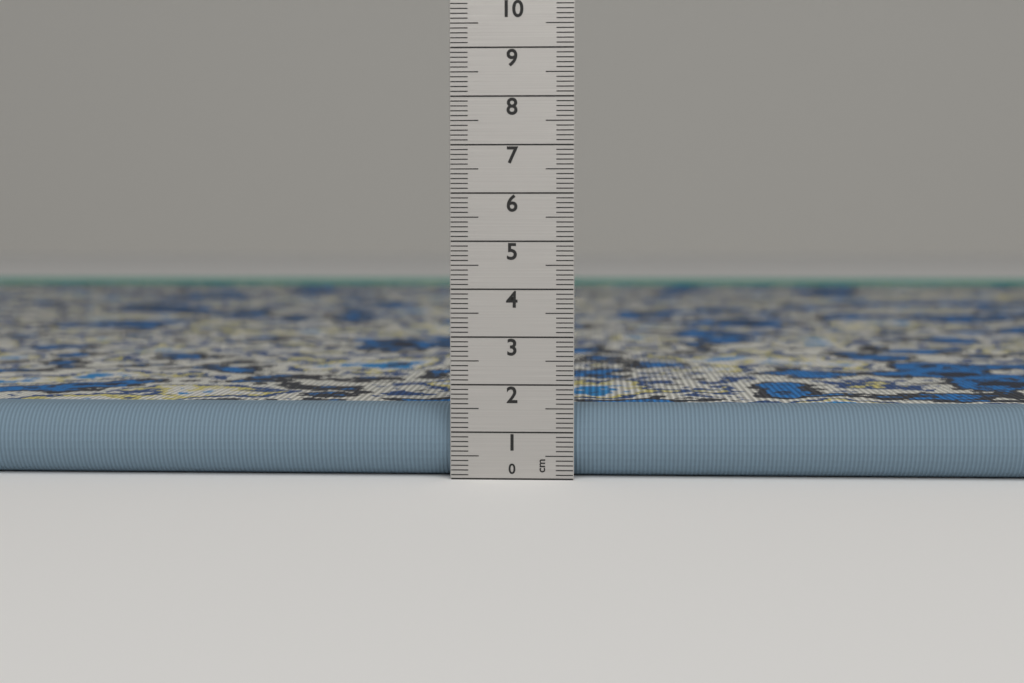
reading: 1.5 cm
